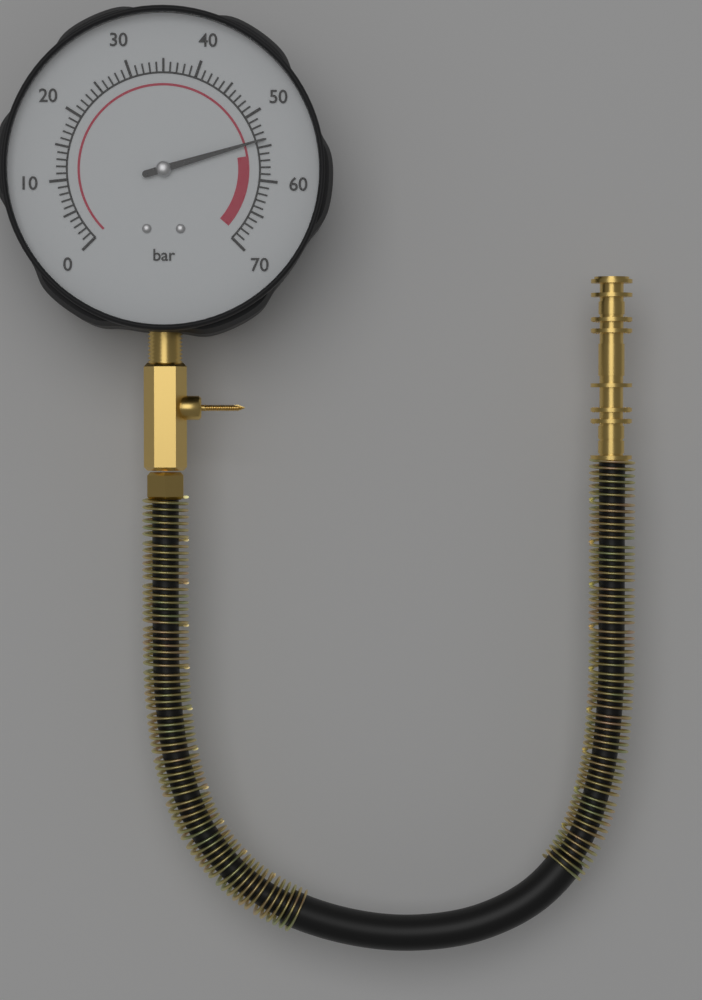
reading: 54 bar
